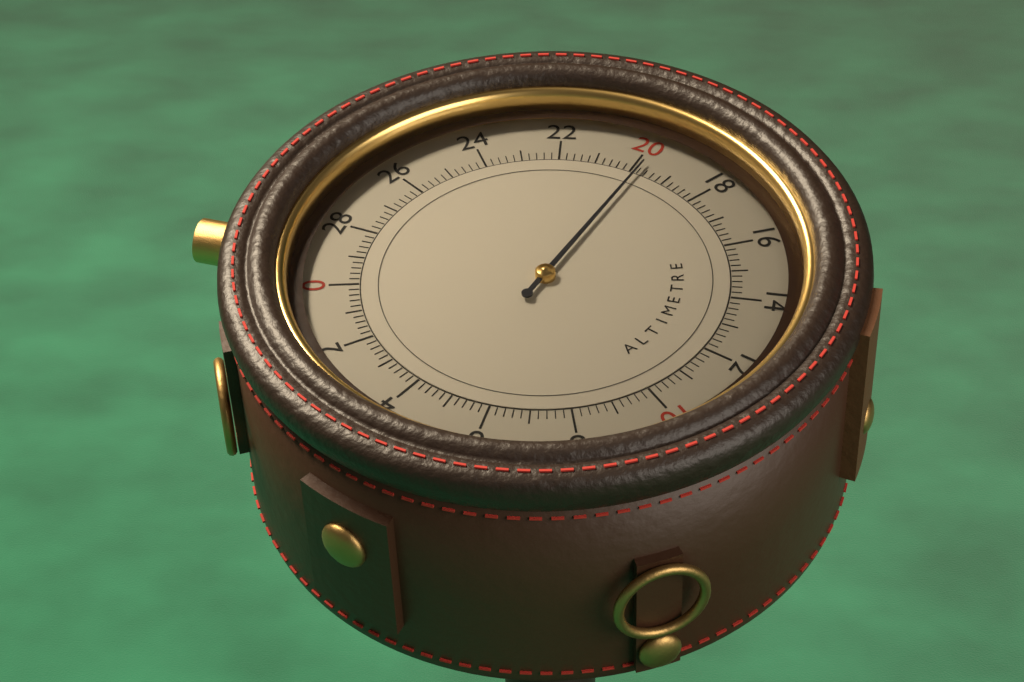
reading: 19.8 (no unit)
